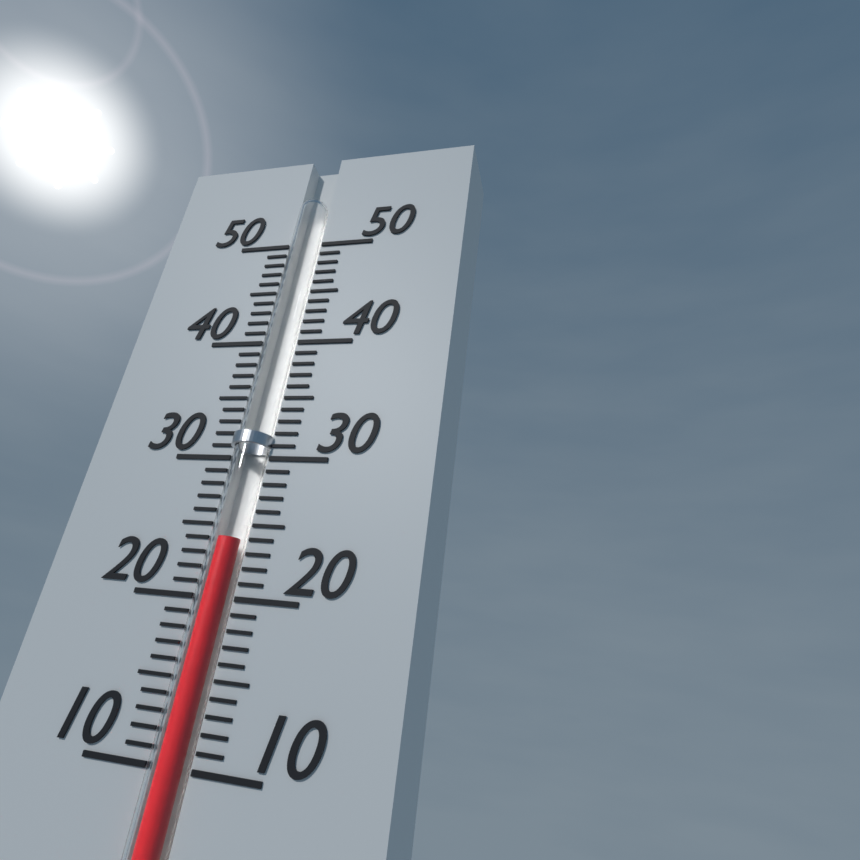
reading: 24 (no unit)
